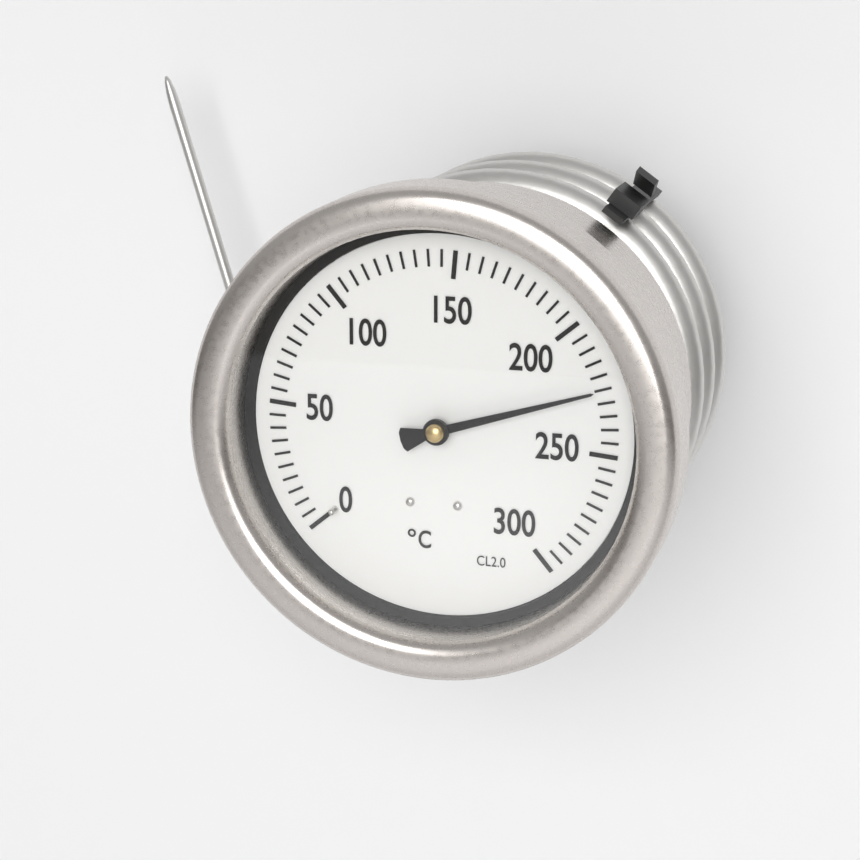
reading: 225 °C
